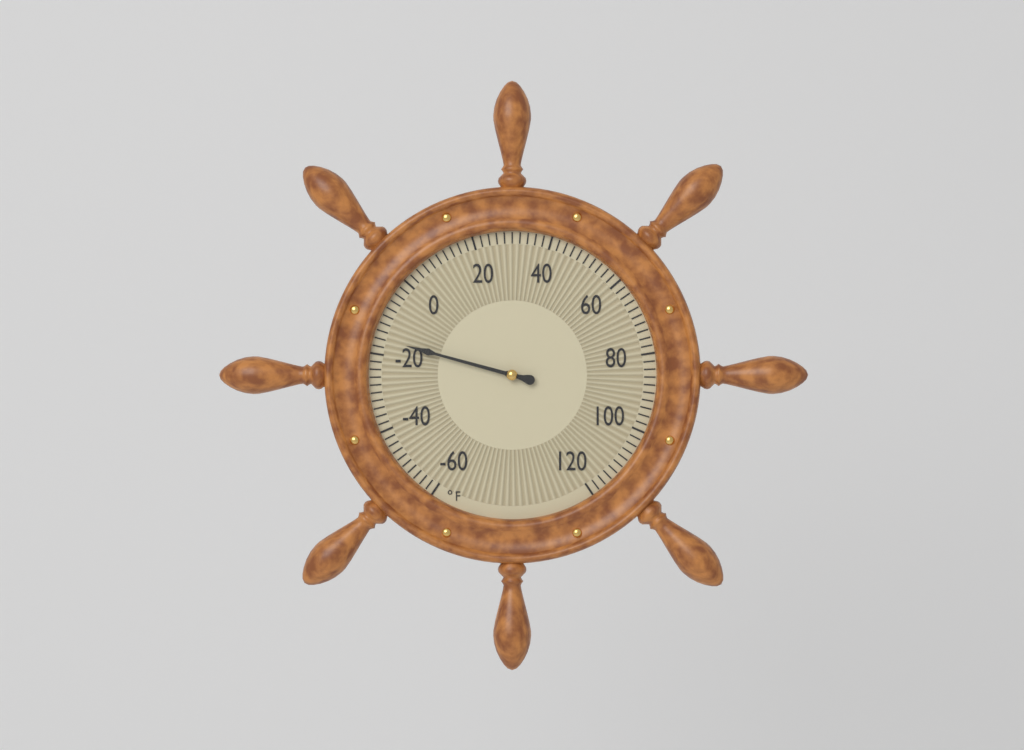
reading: -16 °F
